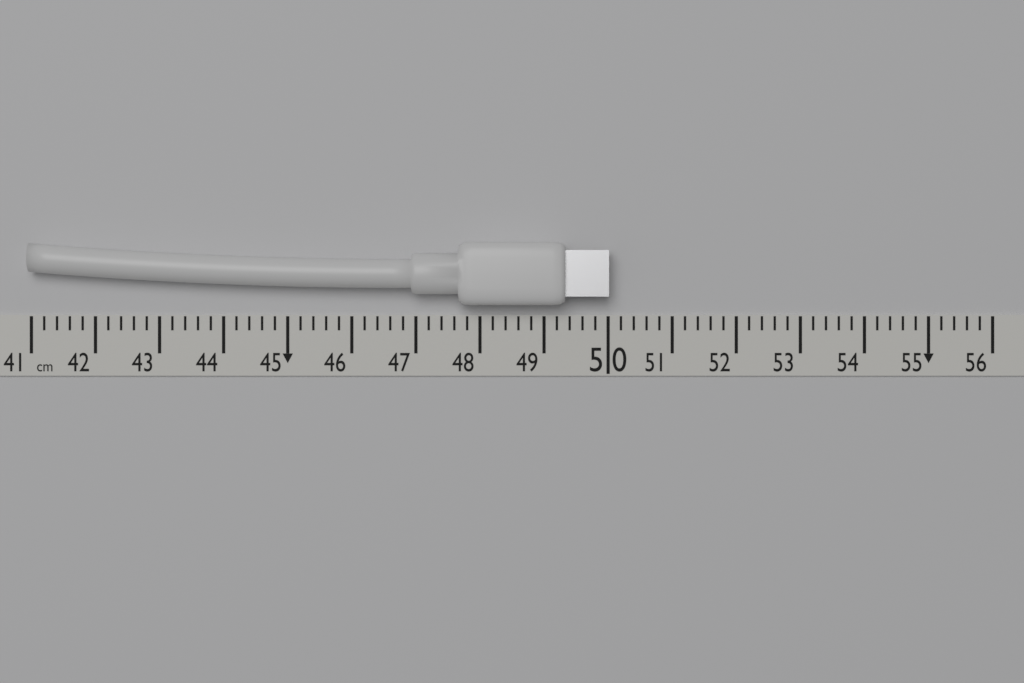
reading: 50.0 cm
